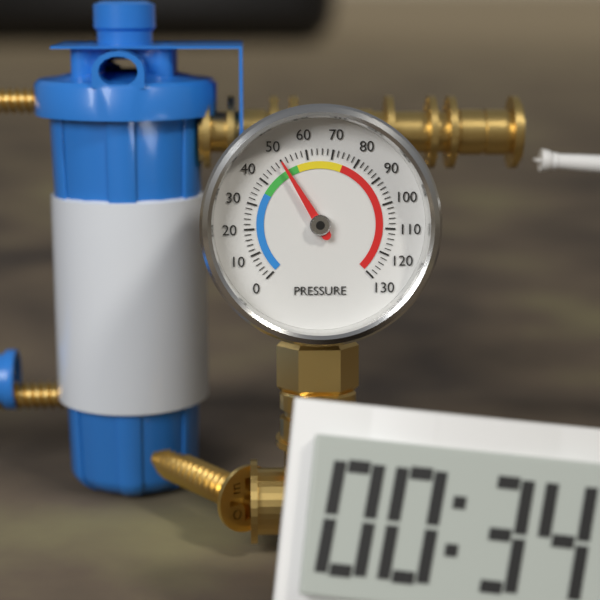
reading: 50 (no unit)
